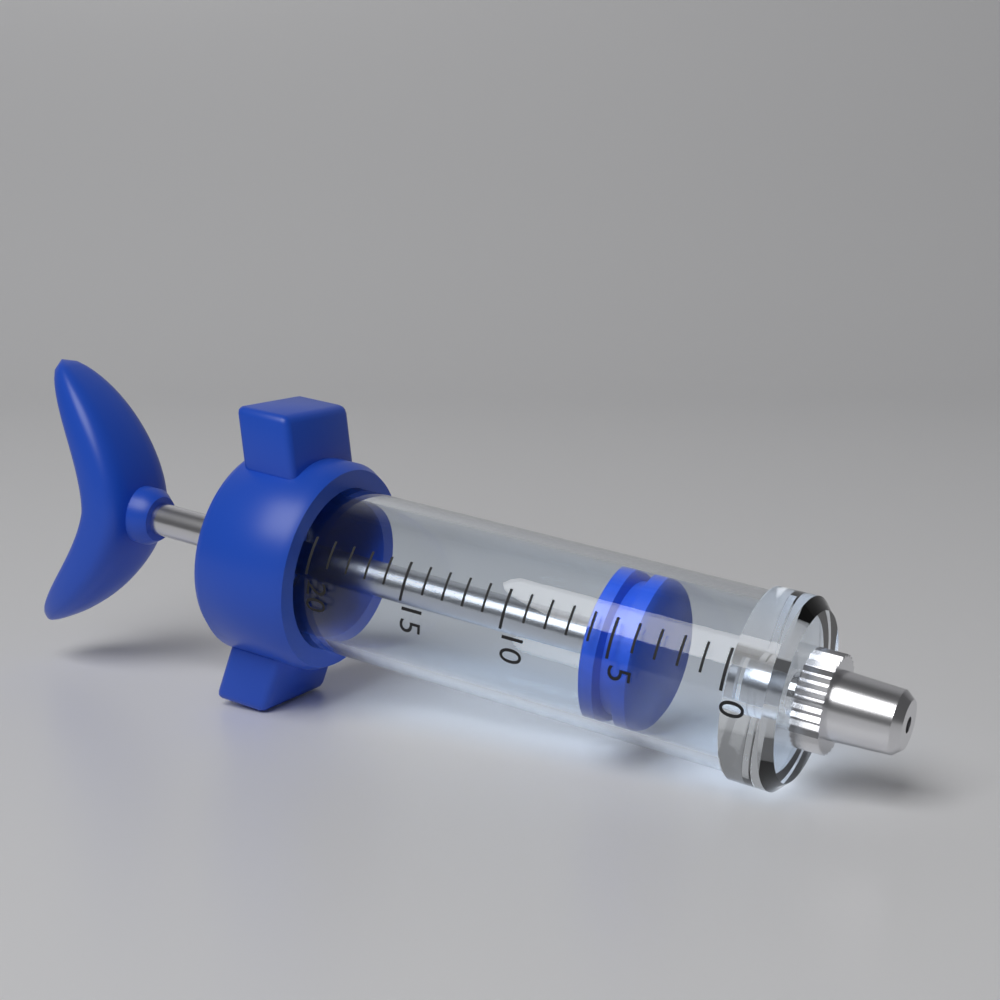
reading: 4 (no unit)
